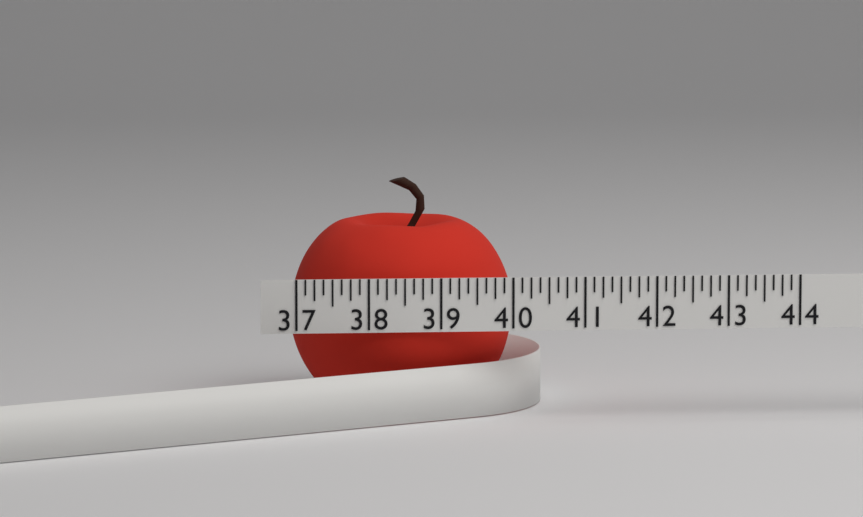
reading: 40.125 (no unit)
